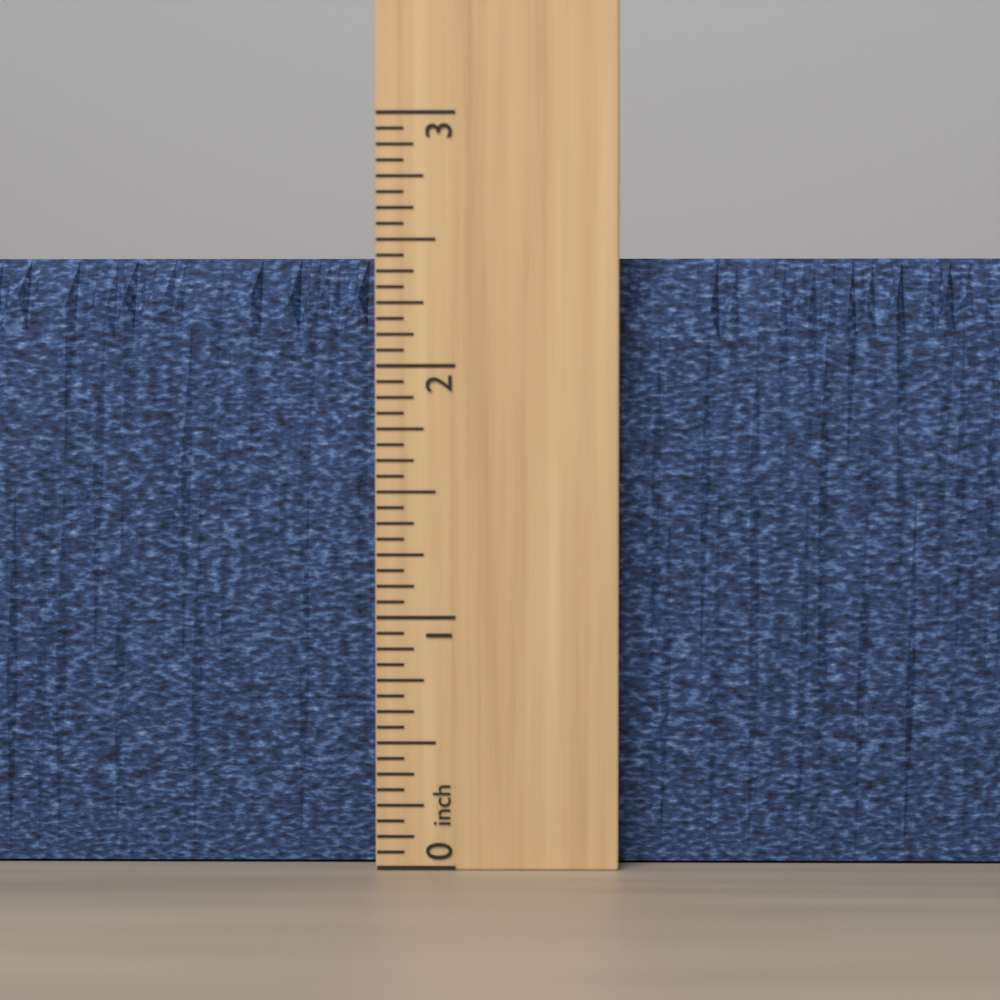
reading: 2.4375 inch
